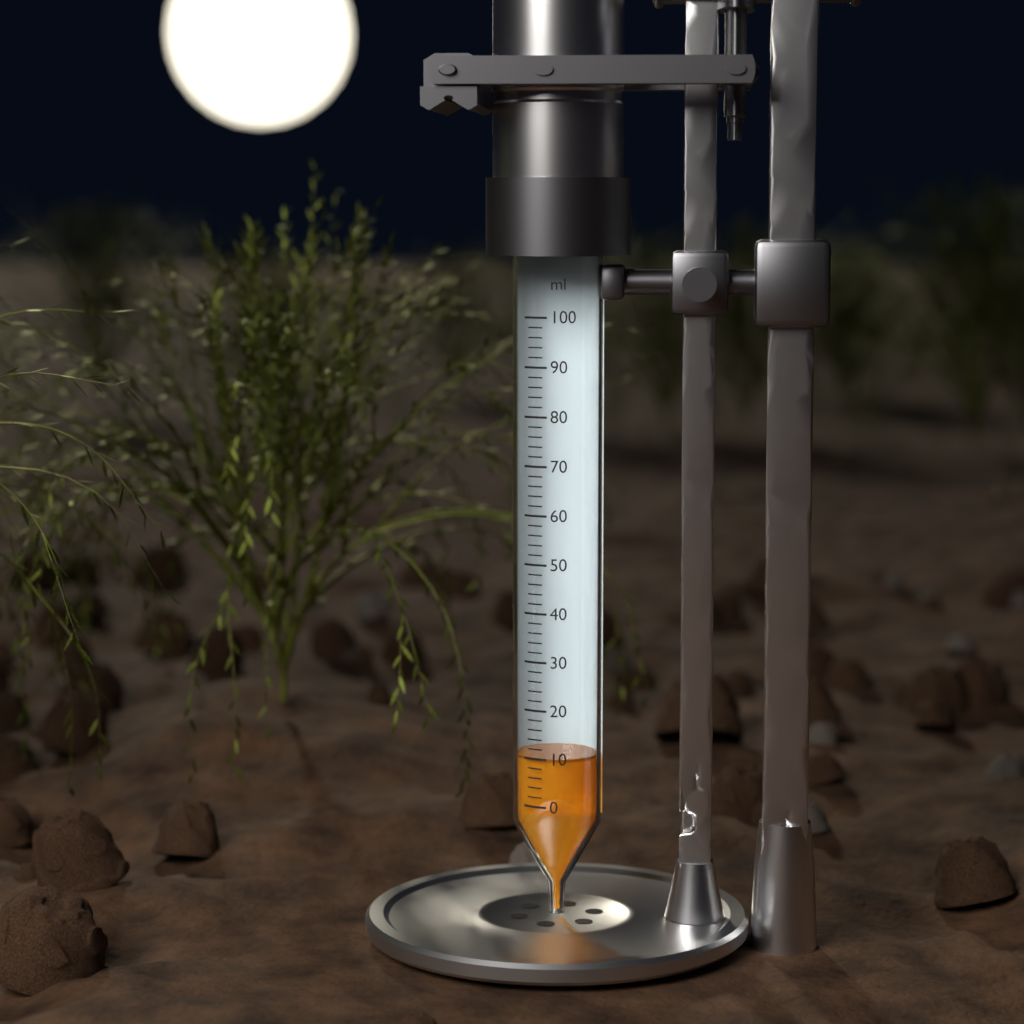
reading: 10 ml
